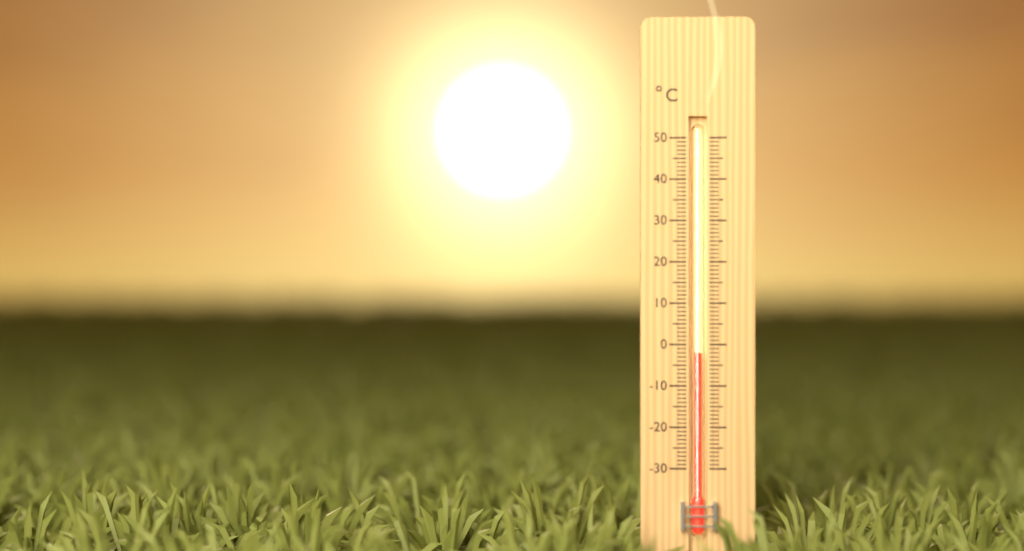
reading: -2 °C
